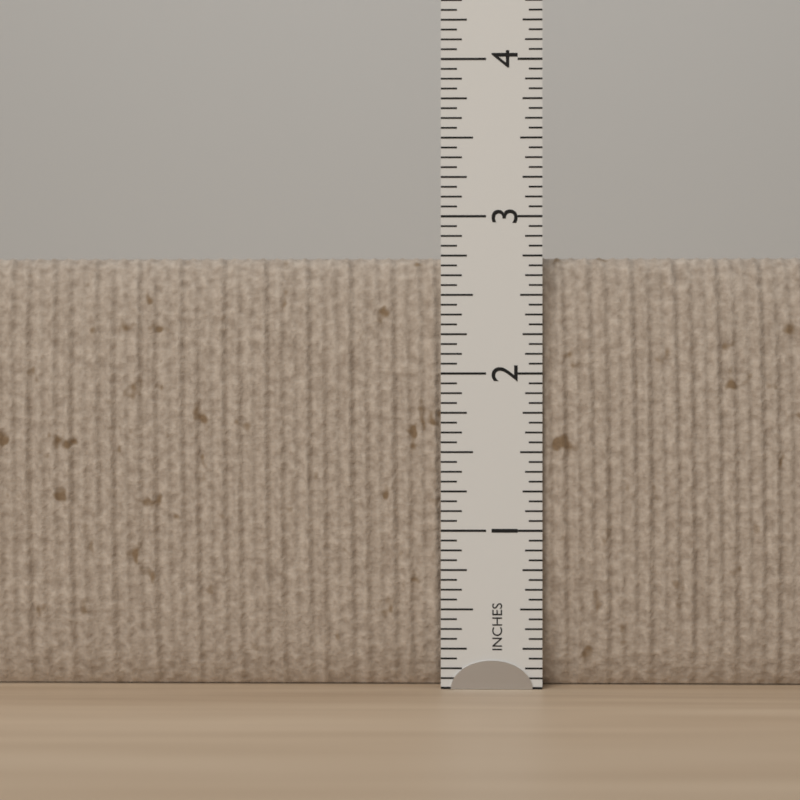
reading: 2.7500 in
